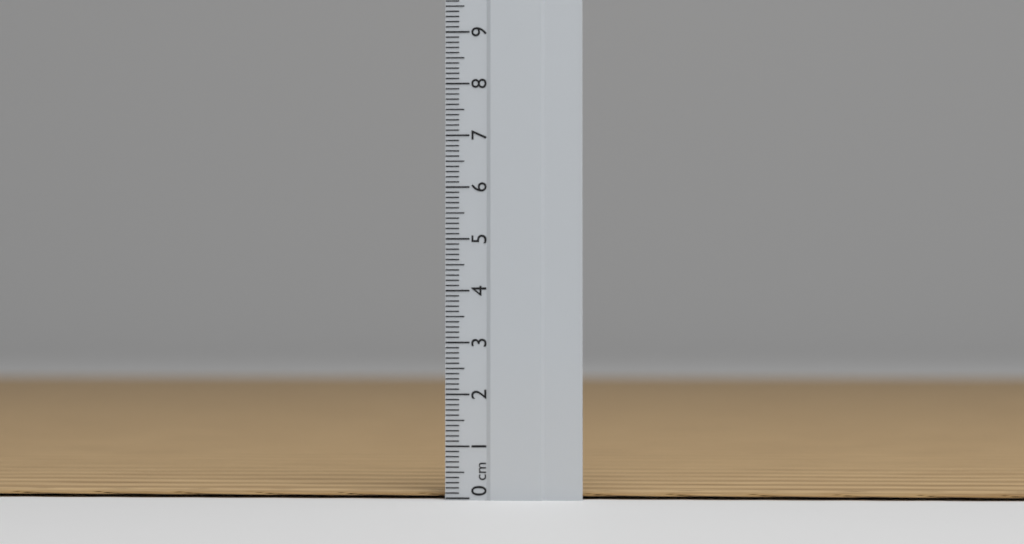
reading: 0.1 cm
